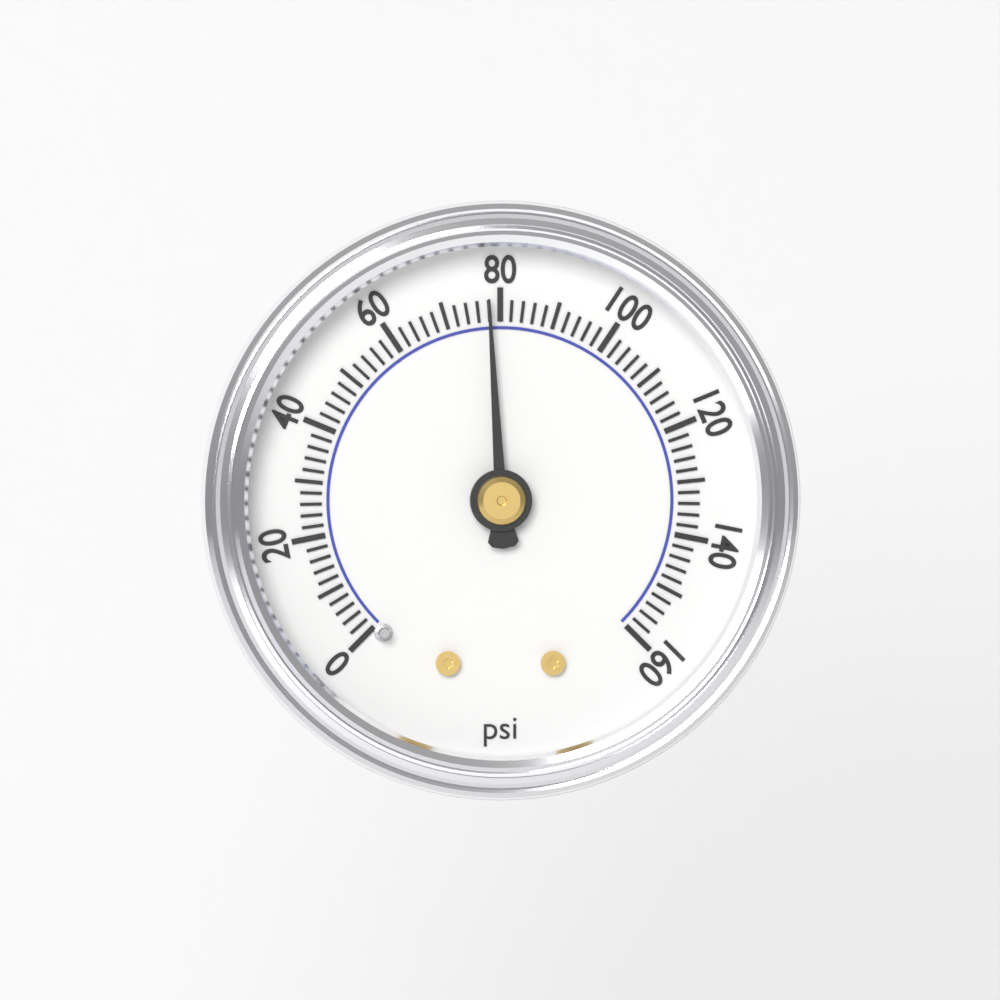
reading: 78 psi
